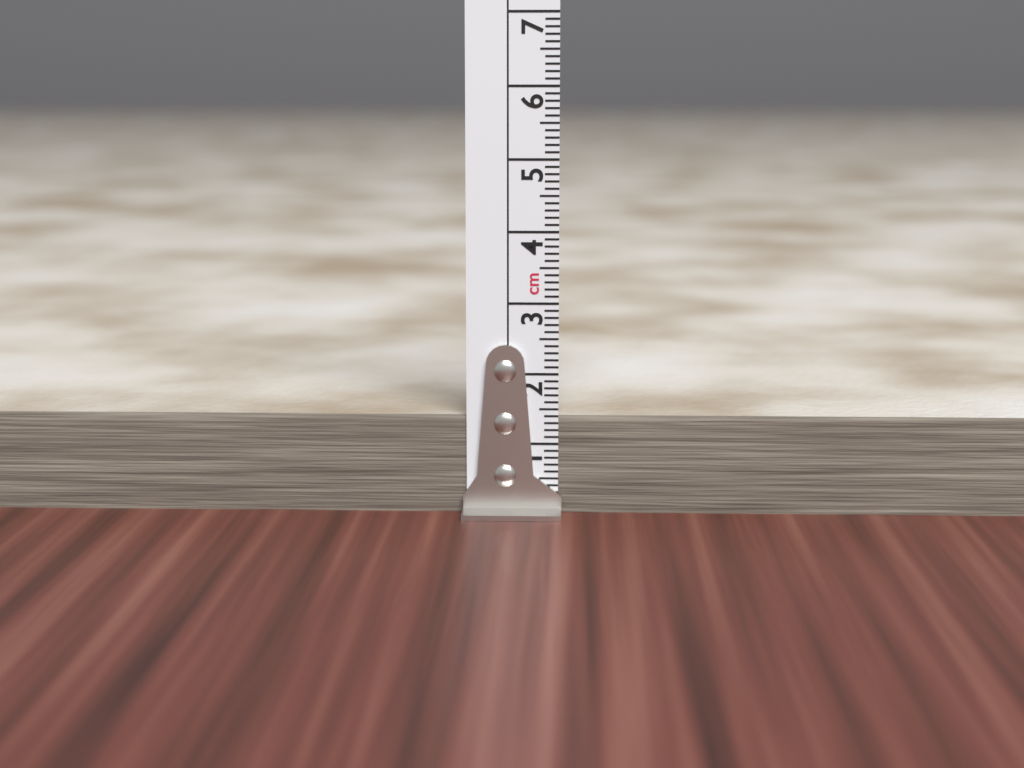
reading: 1.4 cm
